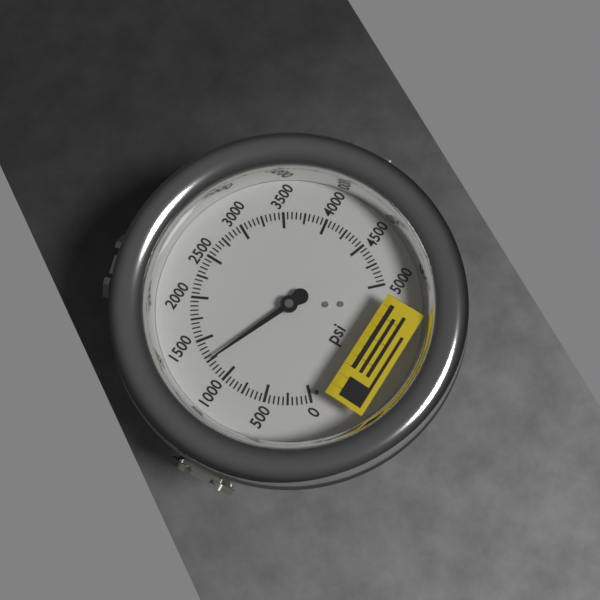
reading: 1250 psi
